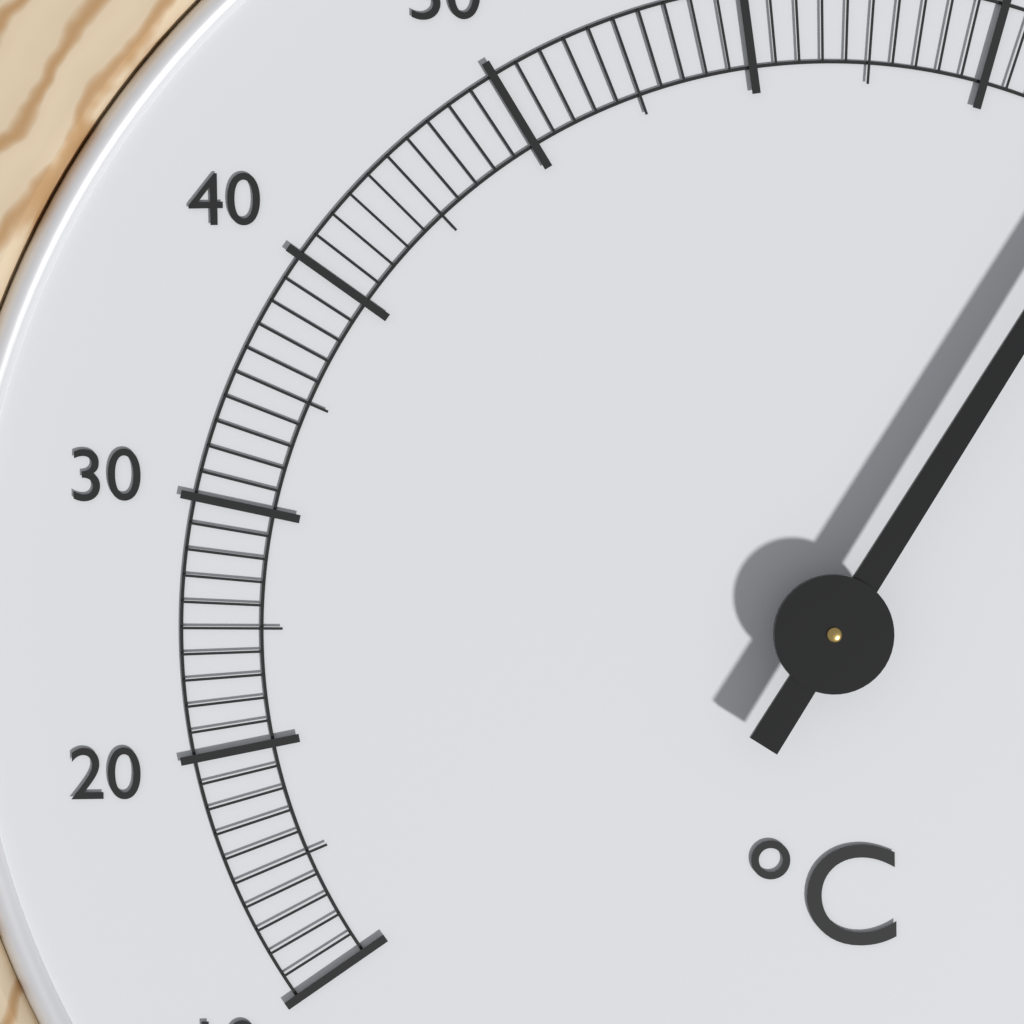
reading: 77 °C
